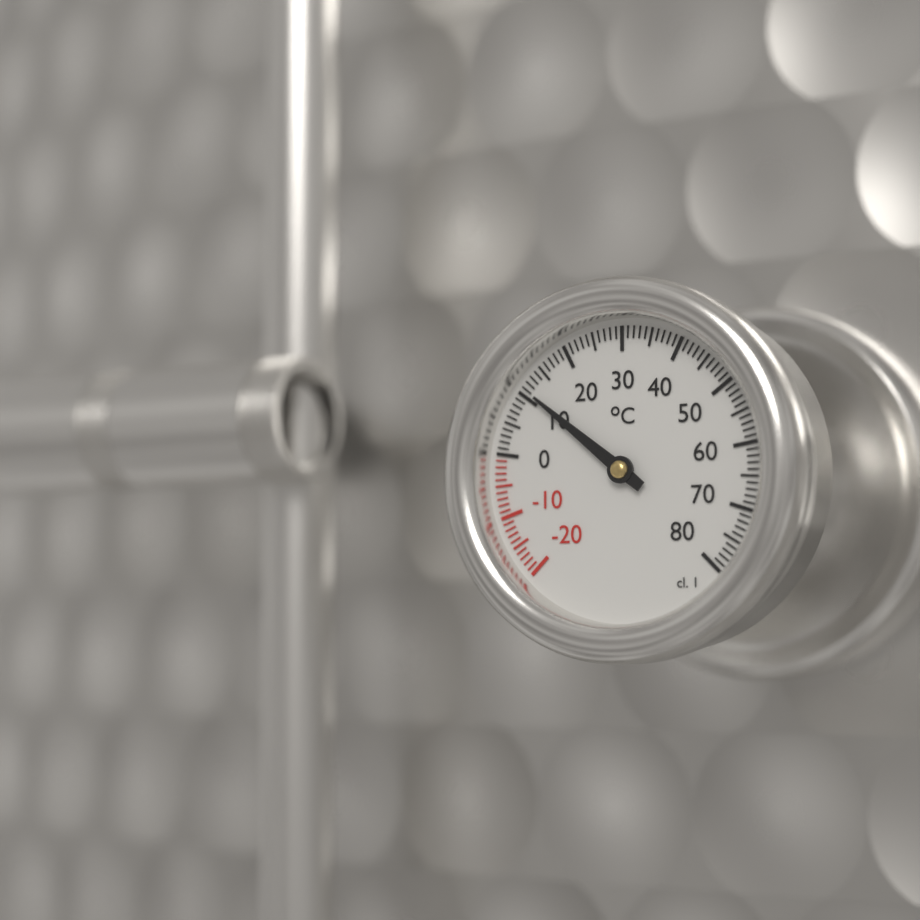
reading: 11 °C
